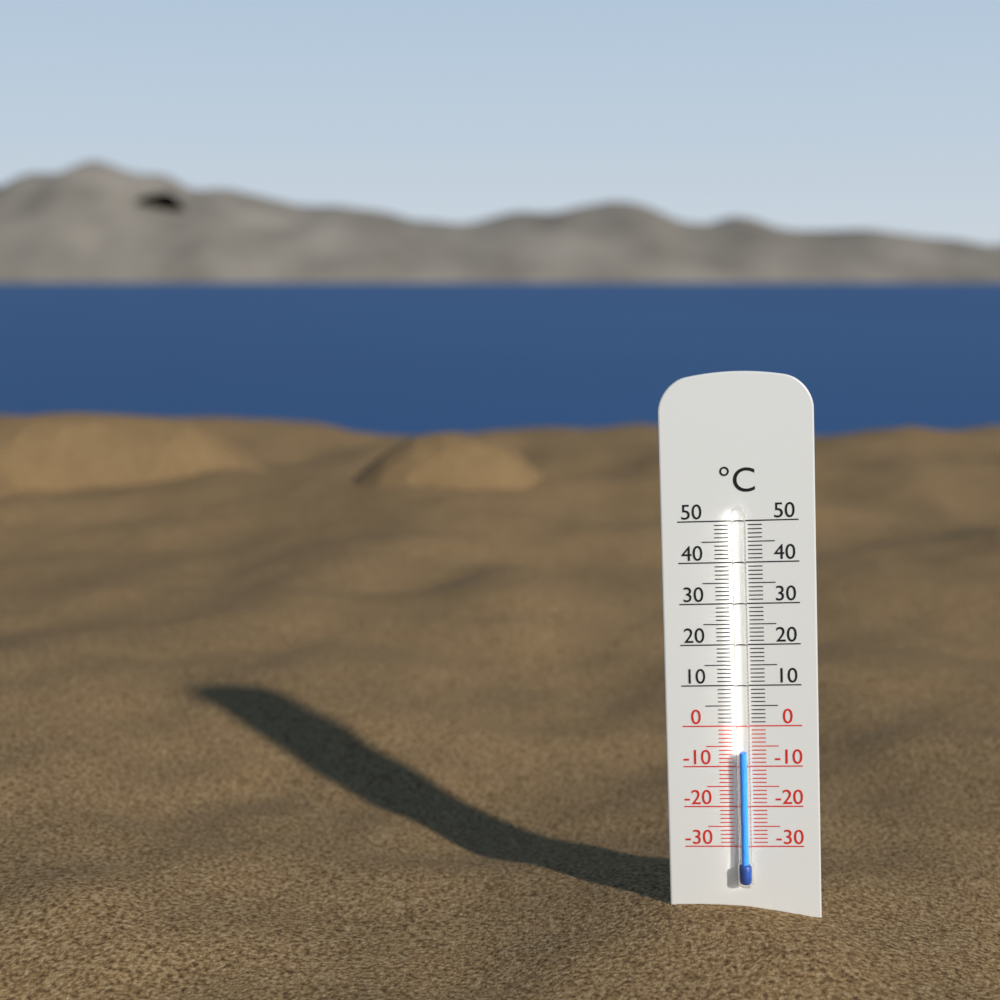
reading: -6 °C
